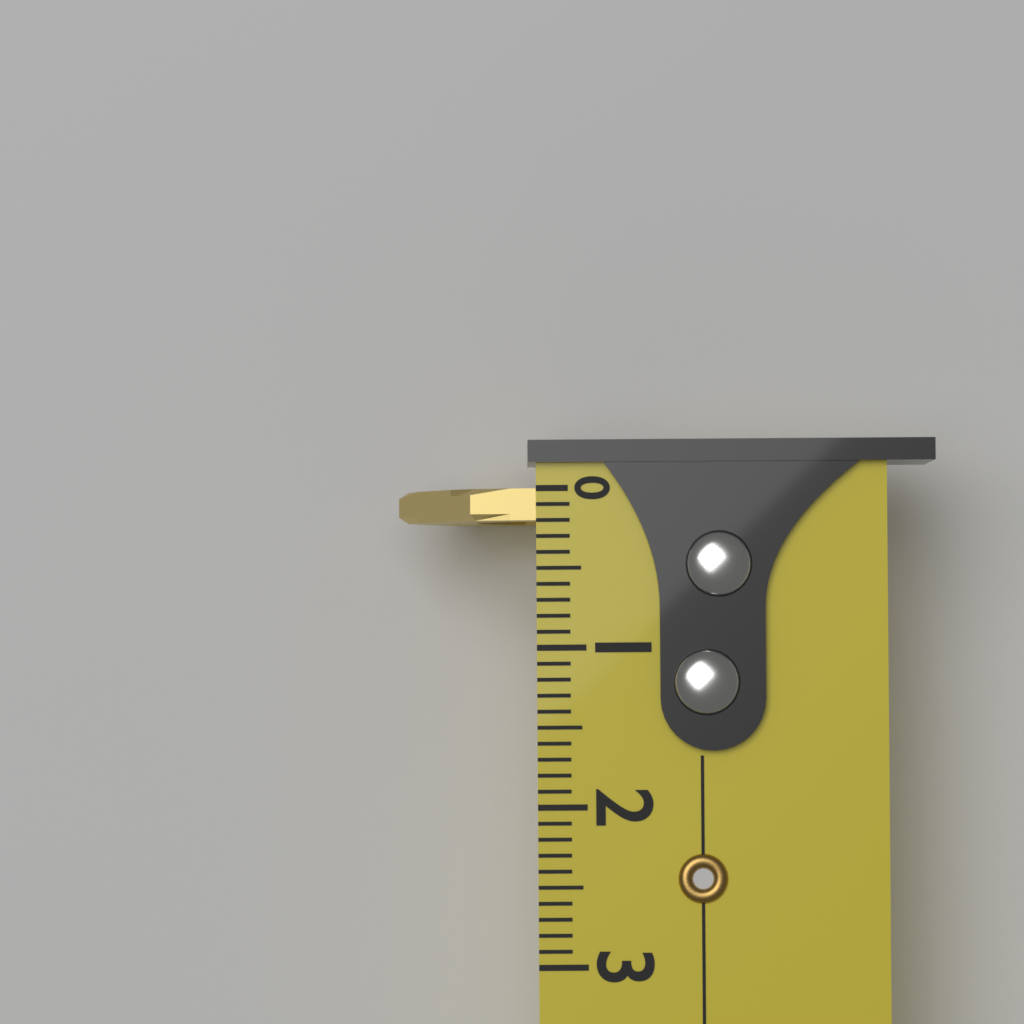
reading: 0.2 (no unit)
